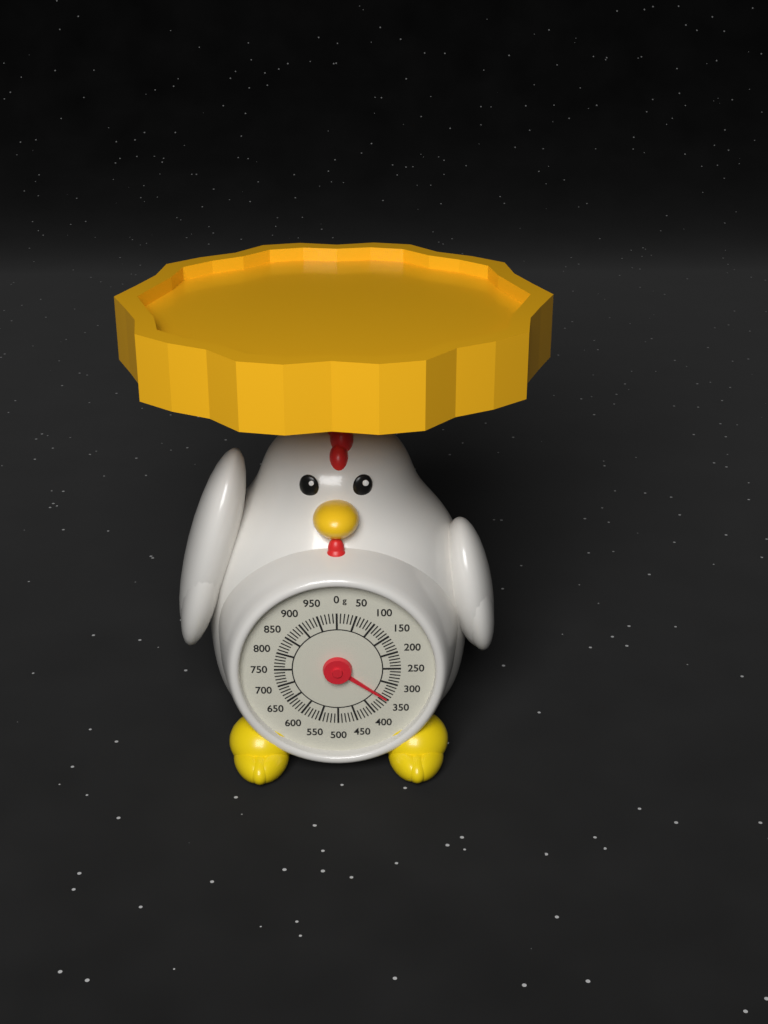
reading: 350 g
